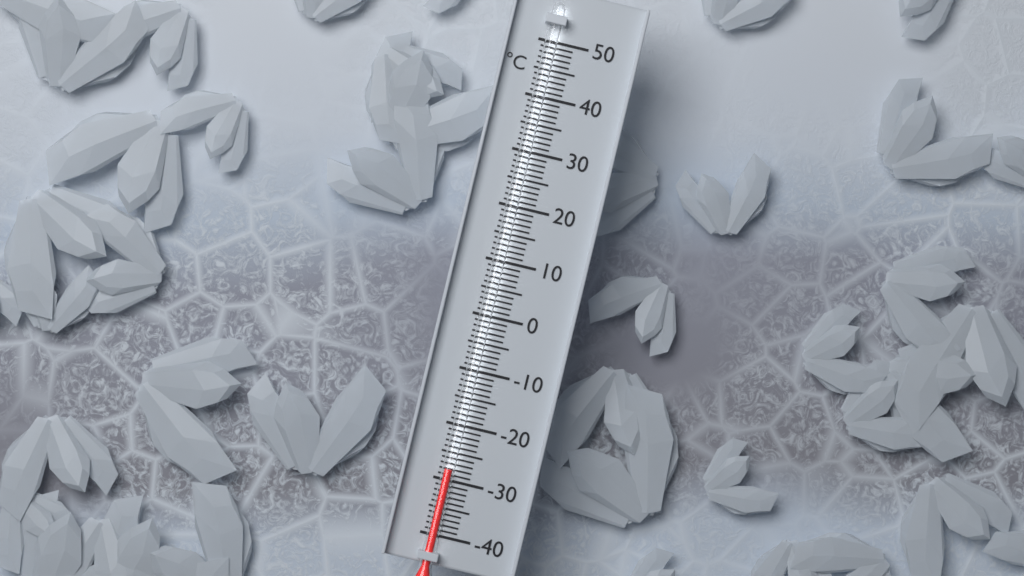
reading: -28 °C
